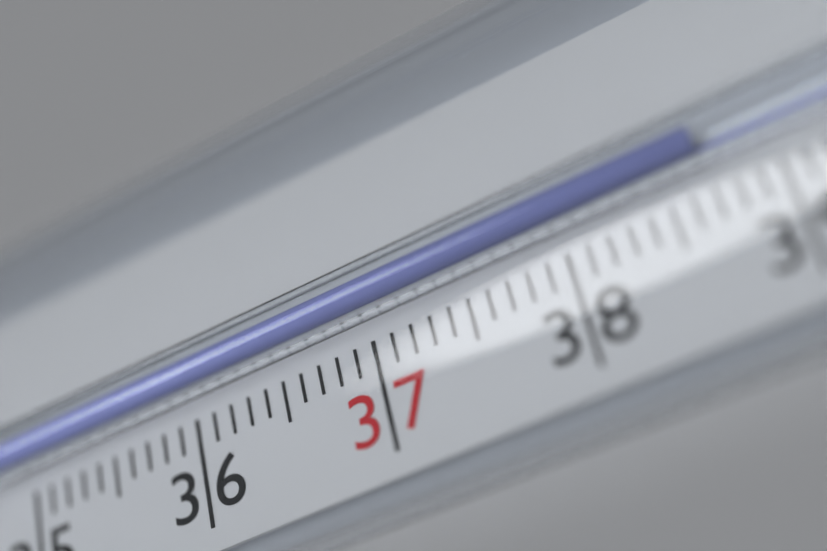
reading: 38.7 °C
